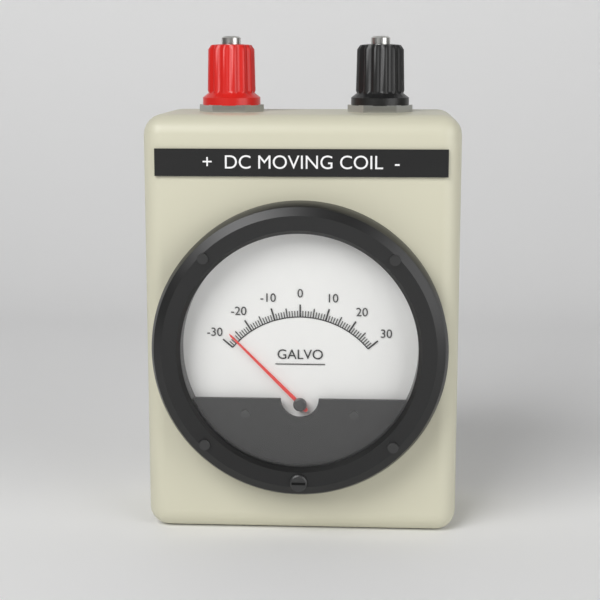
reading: -27 (no unit)
